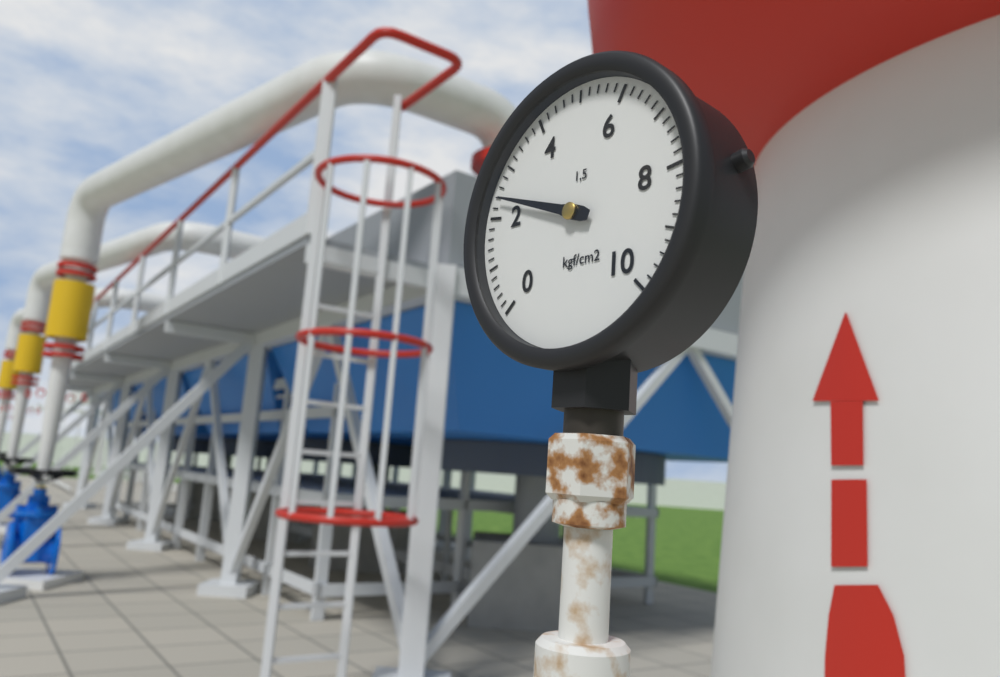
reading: 2.4 kgf/cm²
